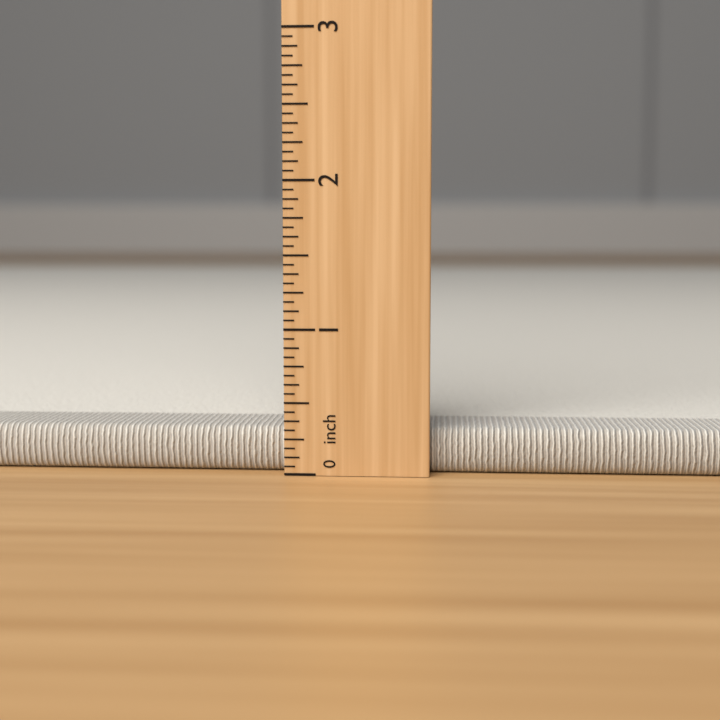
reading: 0.3125 inch
